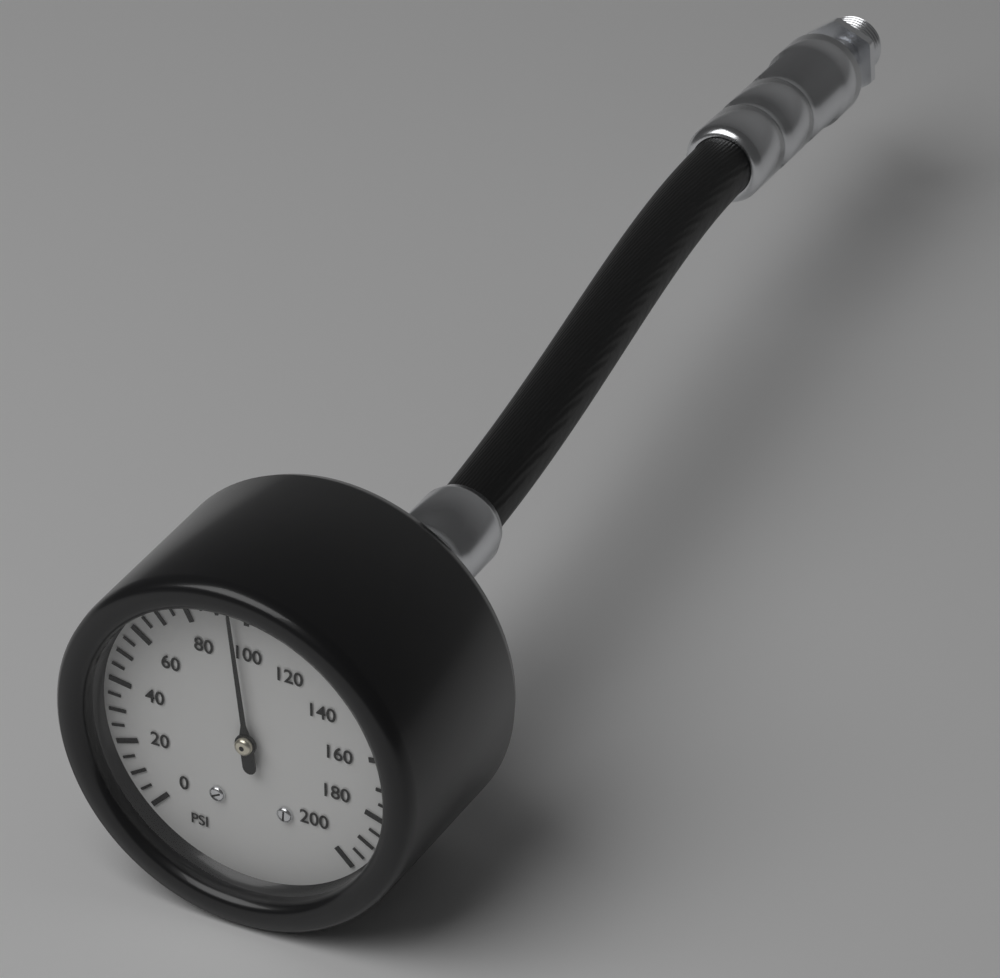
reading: 95 psi
